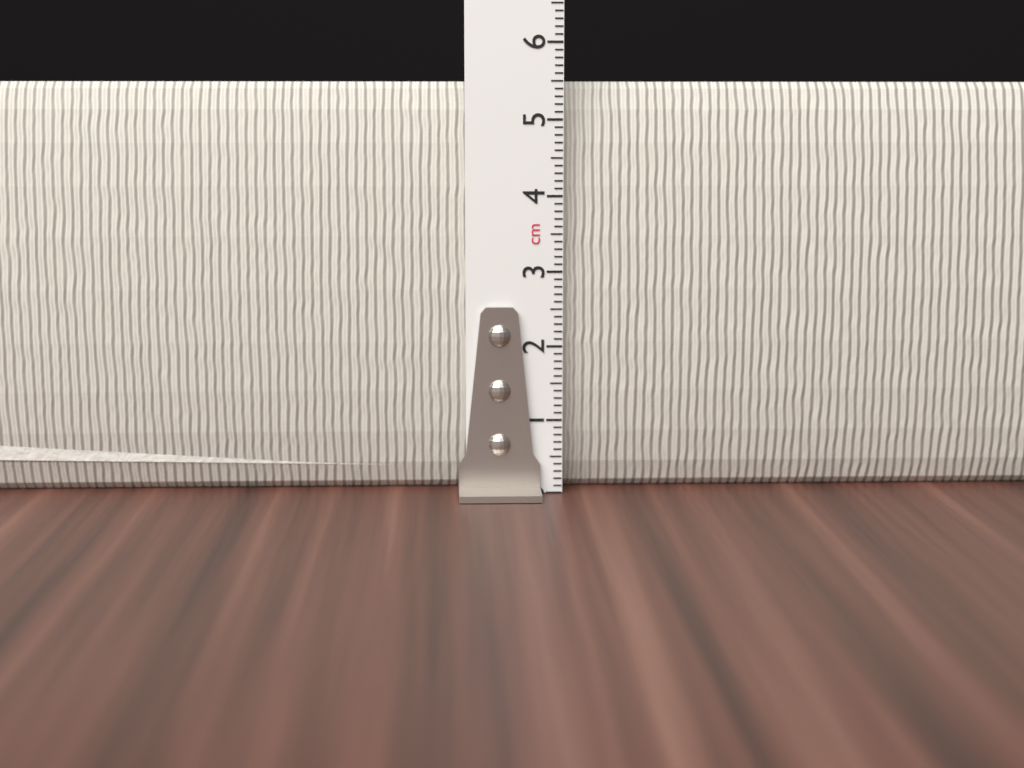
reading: 5.5 cm
